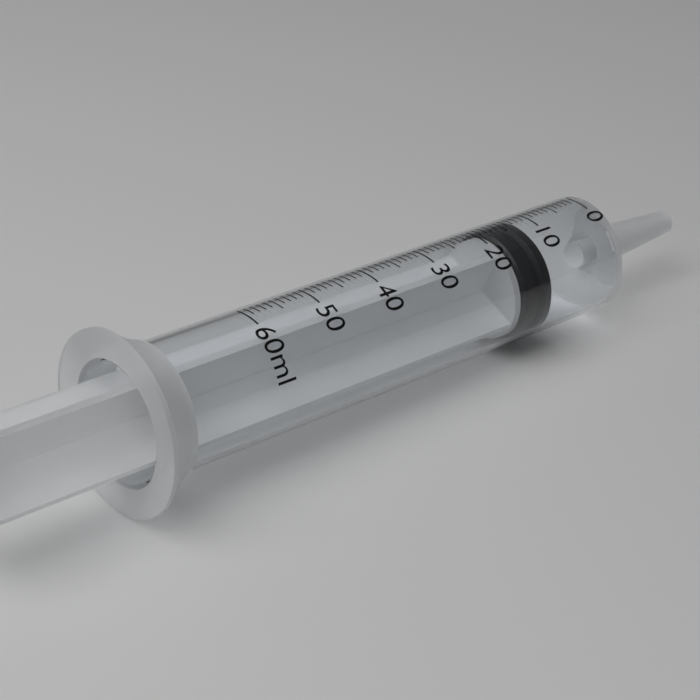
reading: 12 ml
